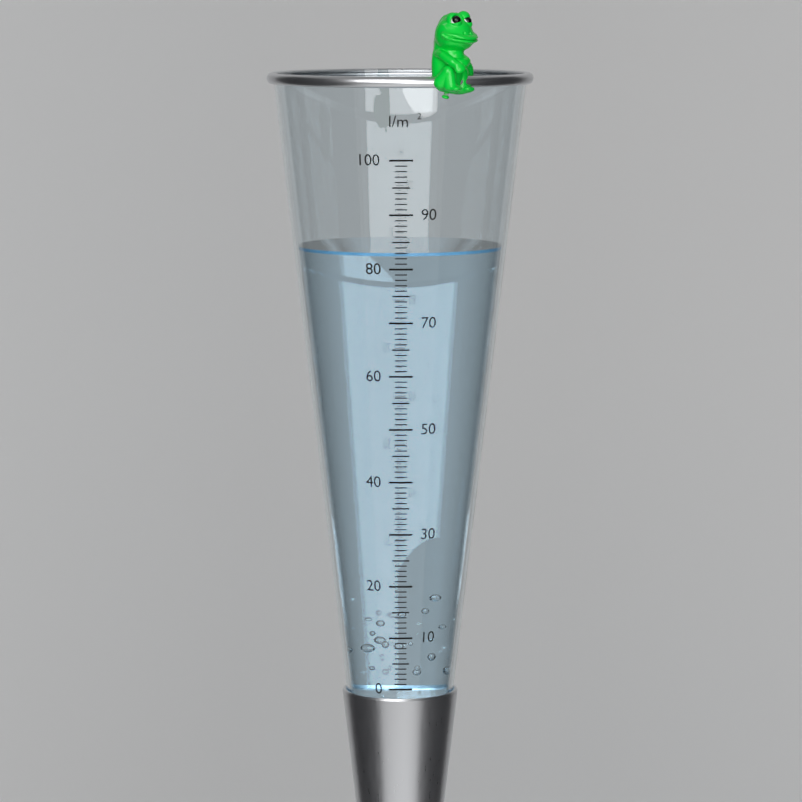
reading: 83 l/m²
